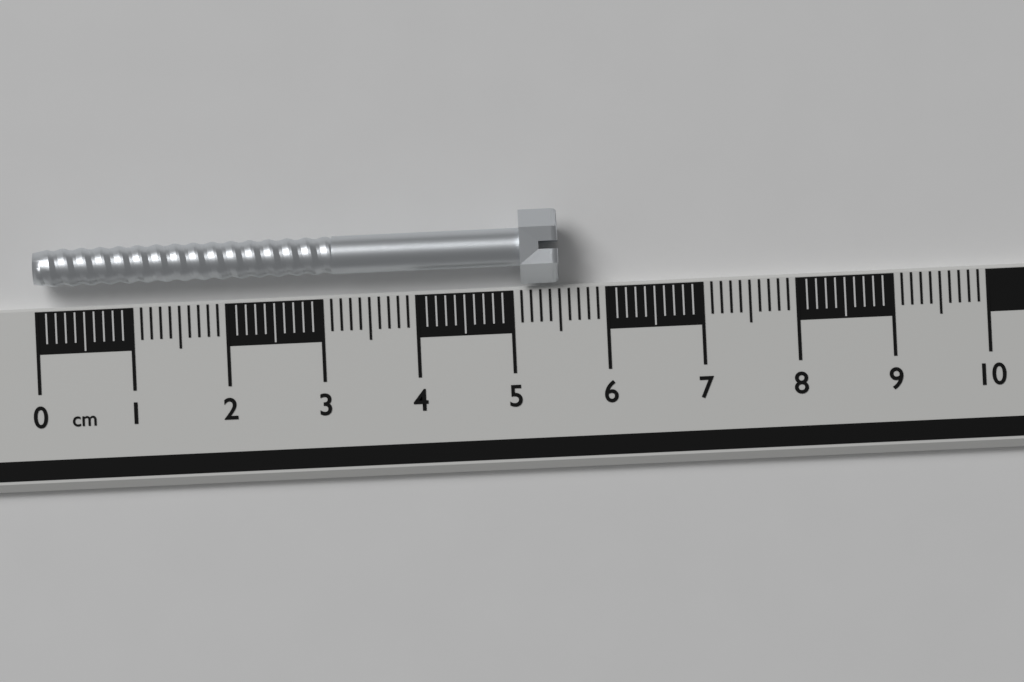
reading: 5.5 cm
